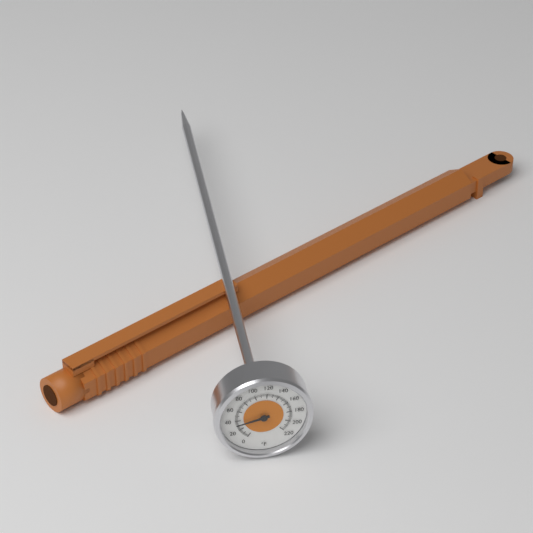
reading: 32 °F
